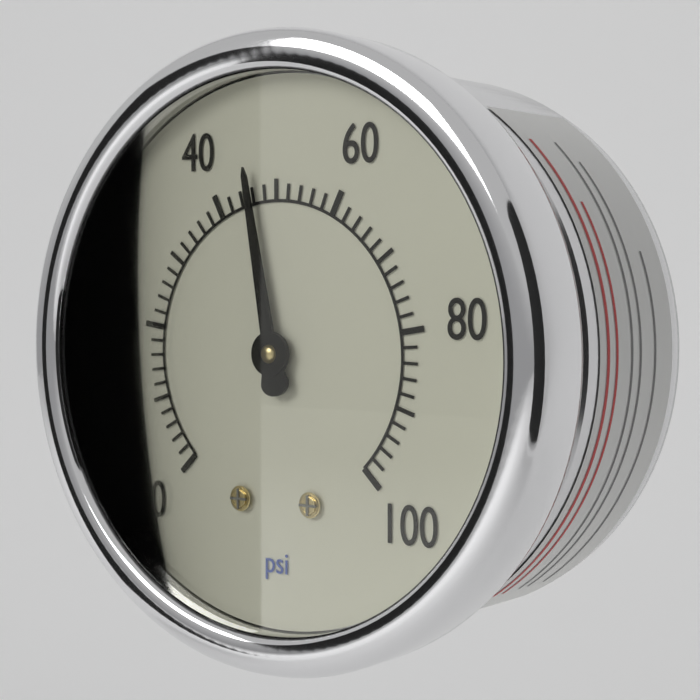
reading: 46 psi
